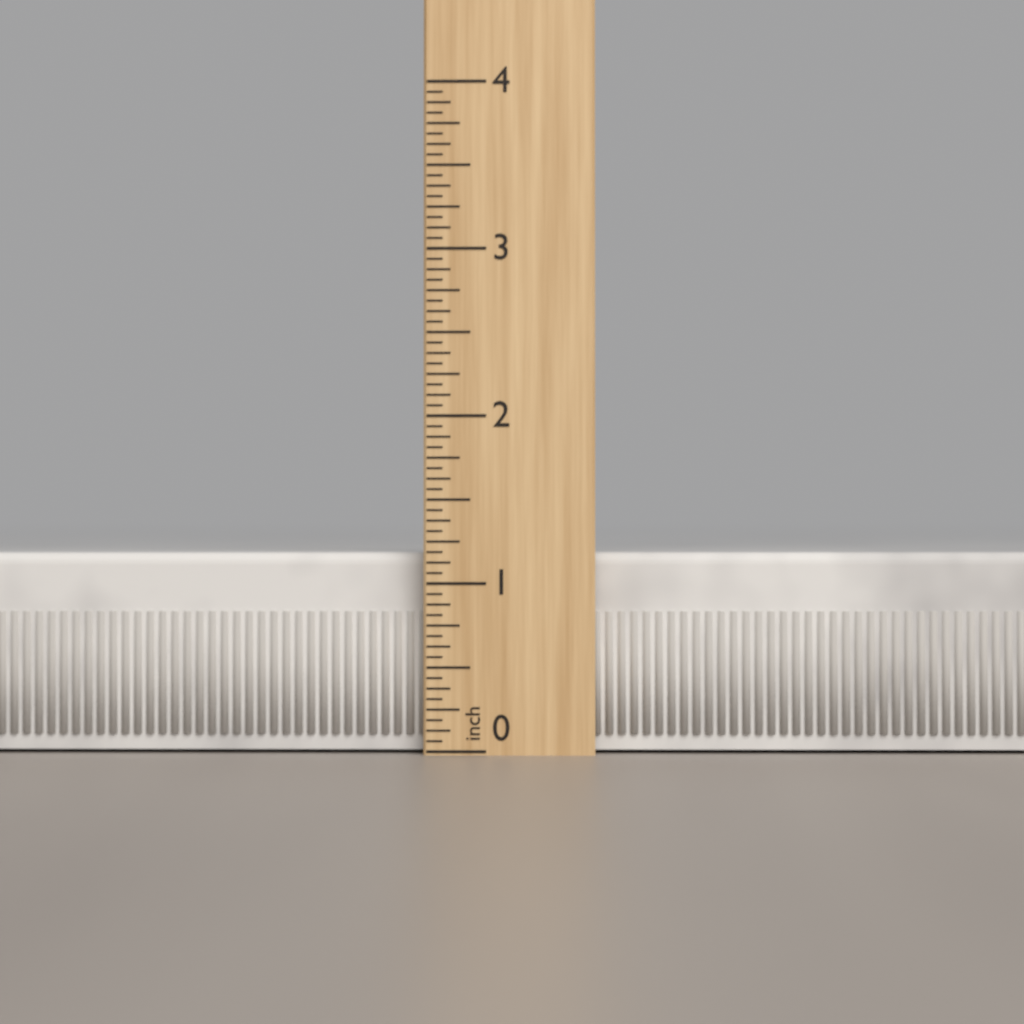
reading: 1.1875 inch
